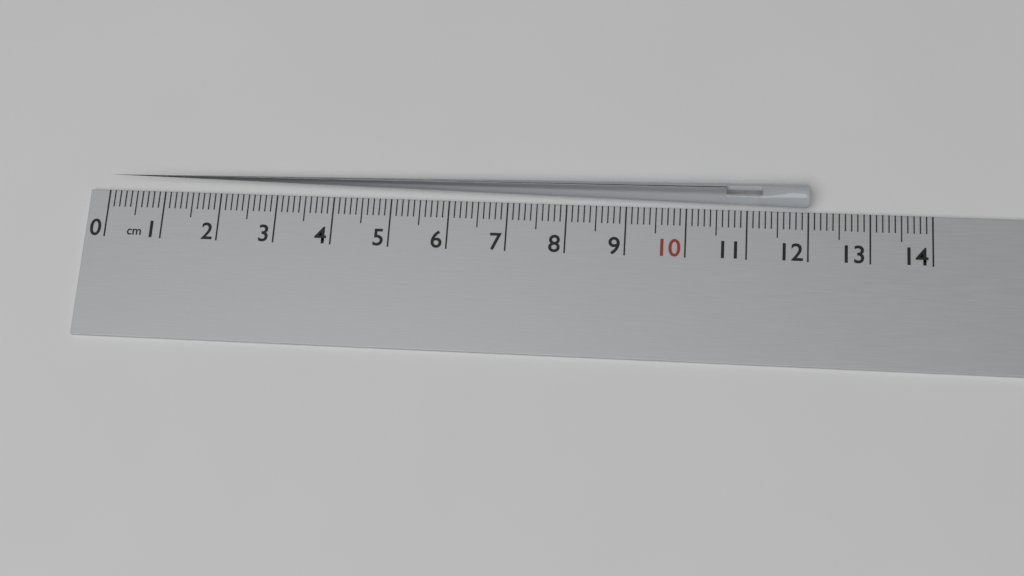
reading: 12.0 cm
